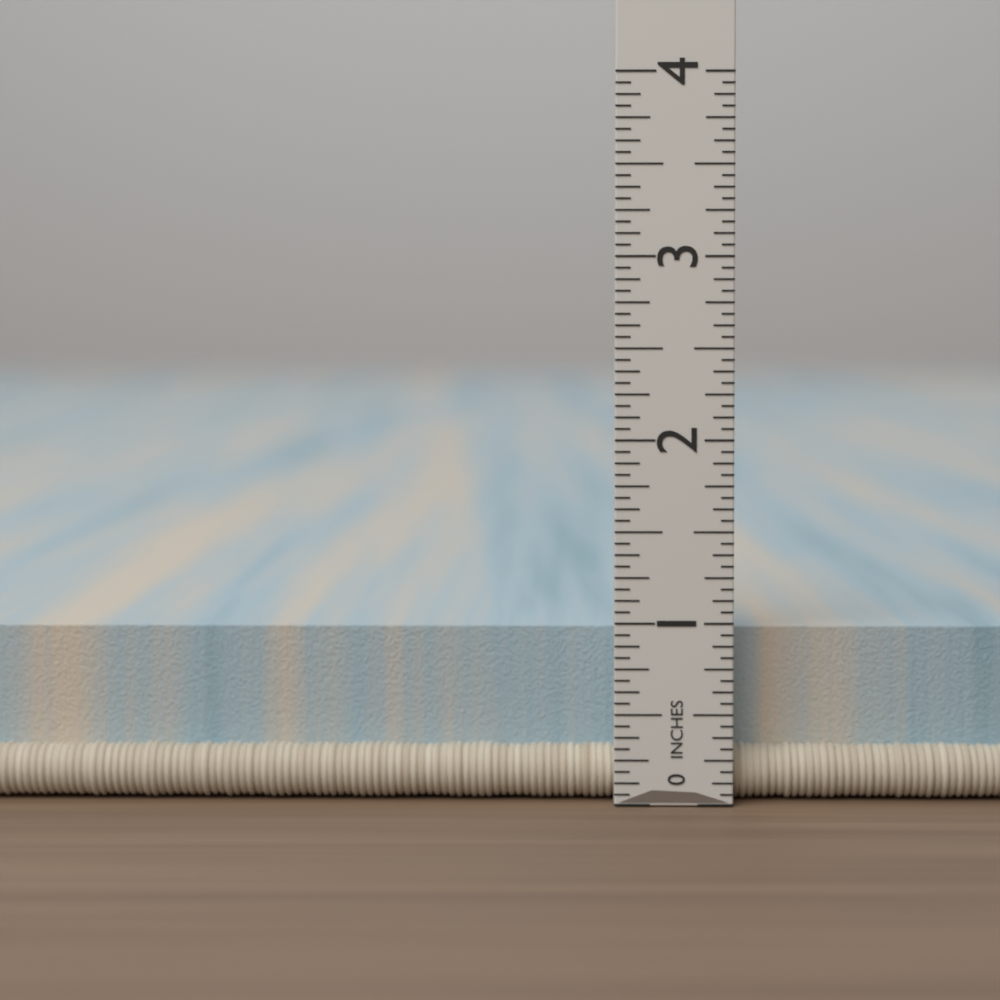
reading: 0.9375 in
